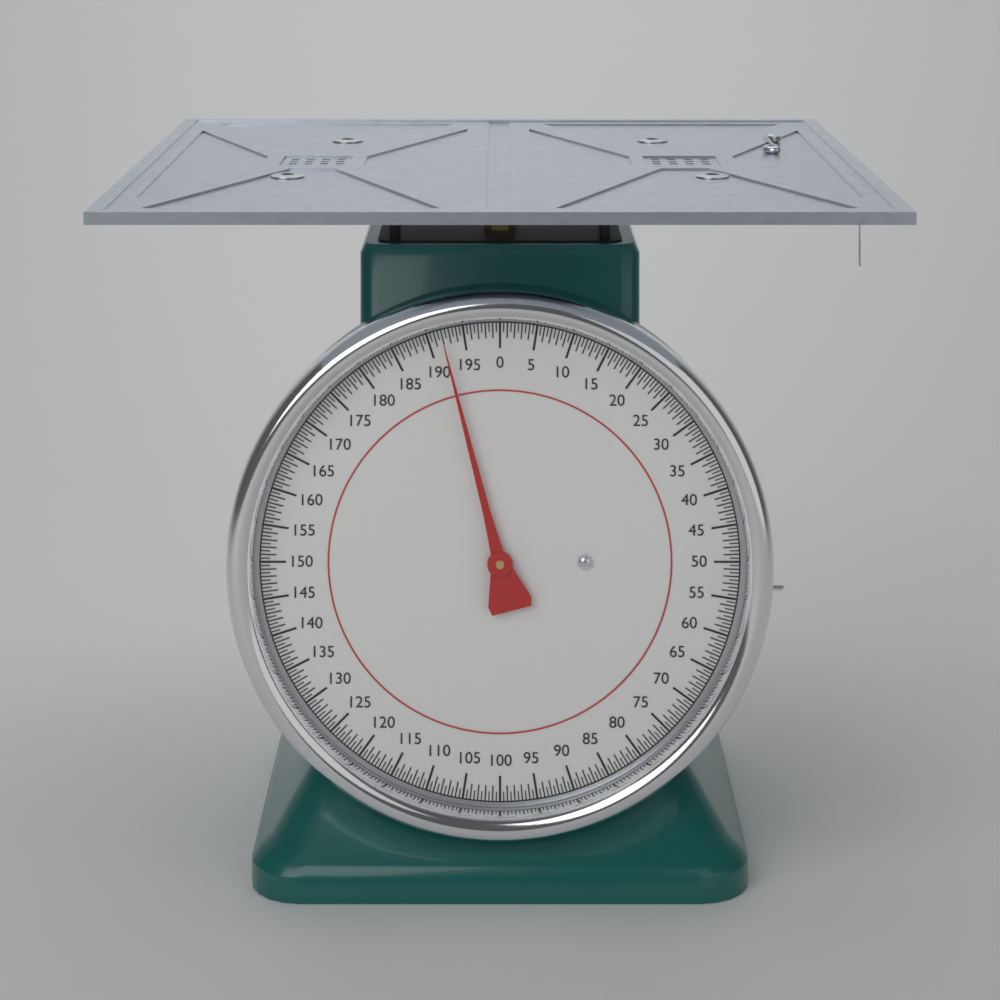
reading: 192.0 台斤
